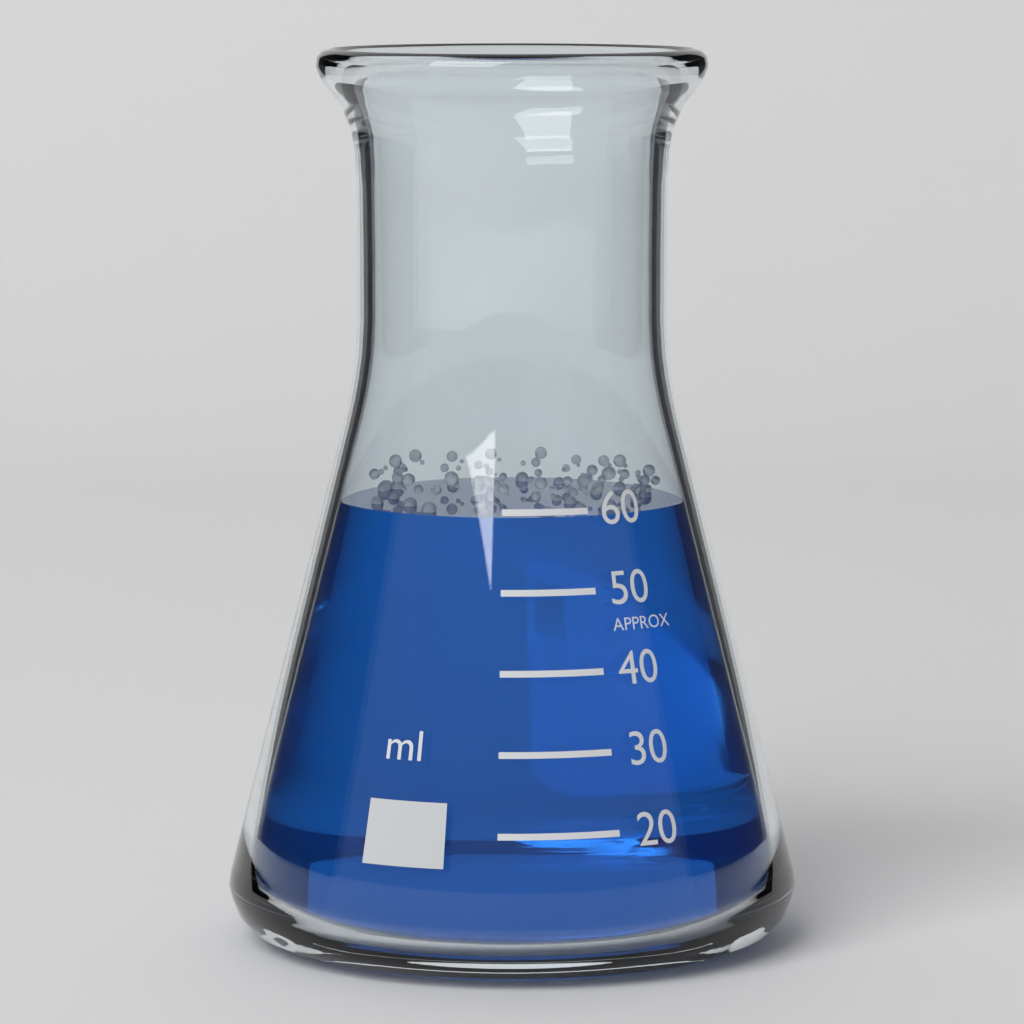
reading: 59 ml
